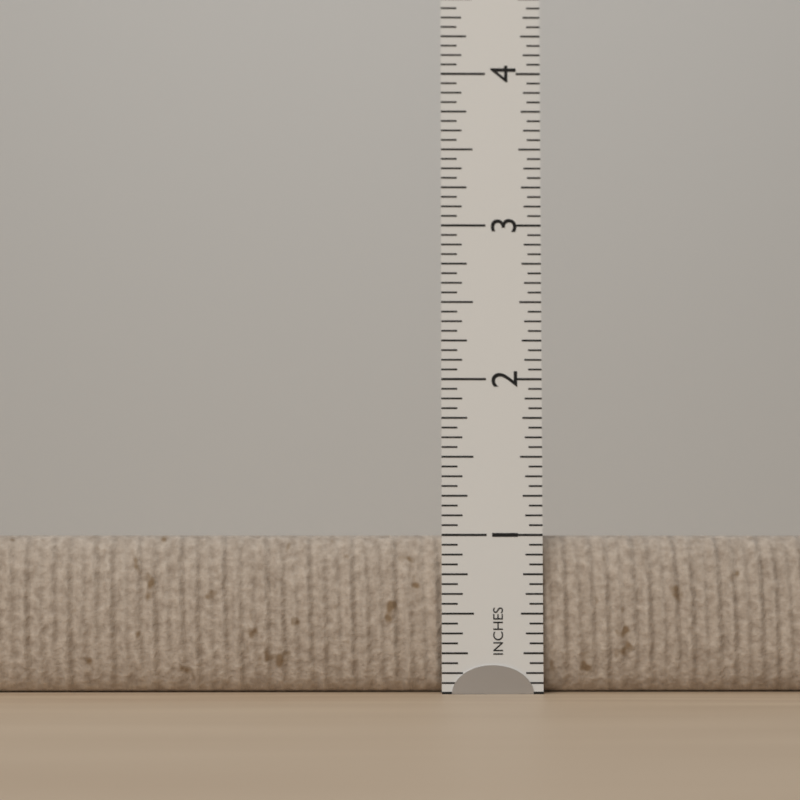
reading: 1.0000 in
